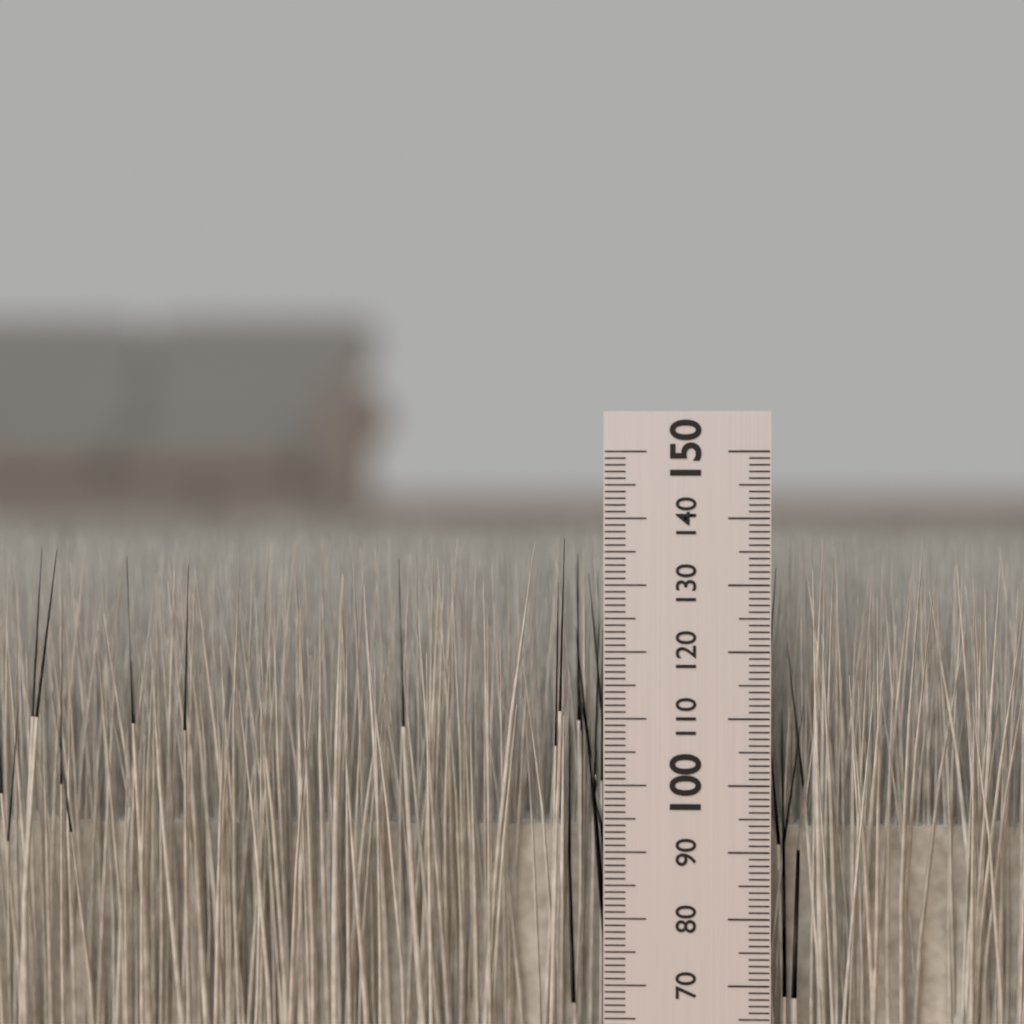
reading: 137 mm
